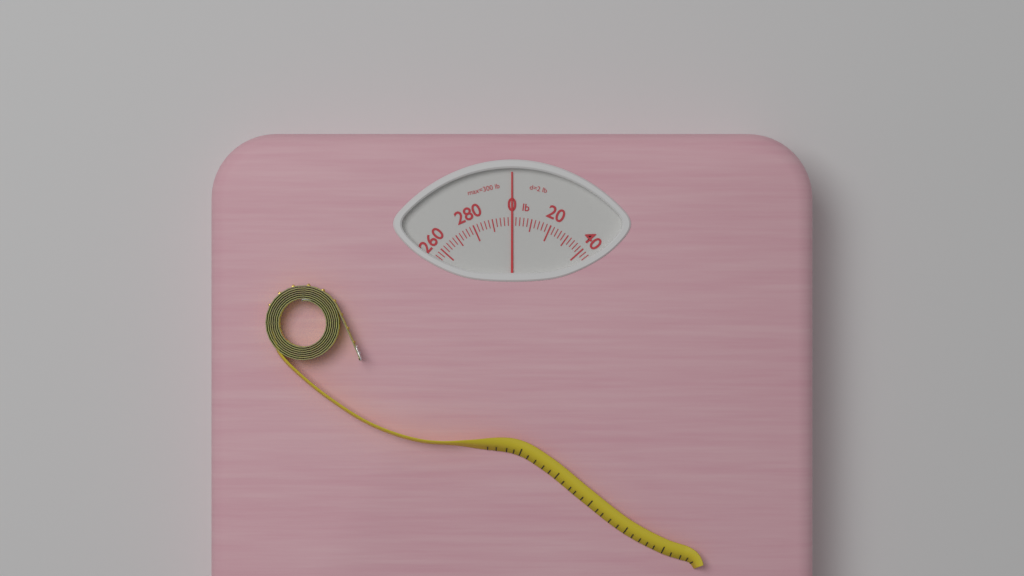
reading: 0 lb
